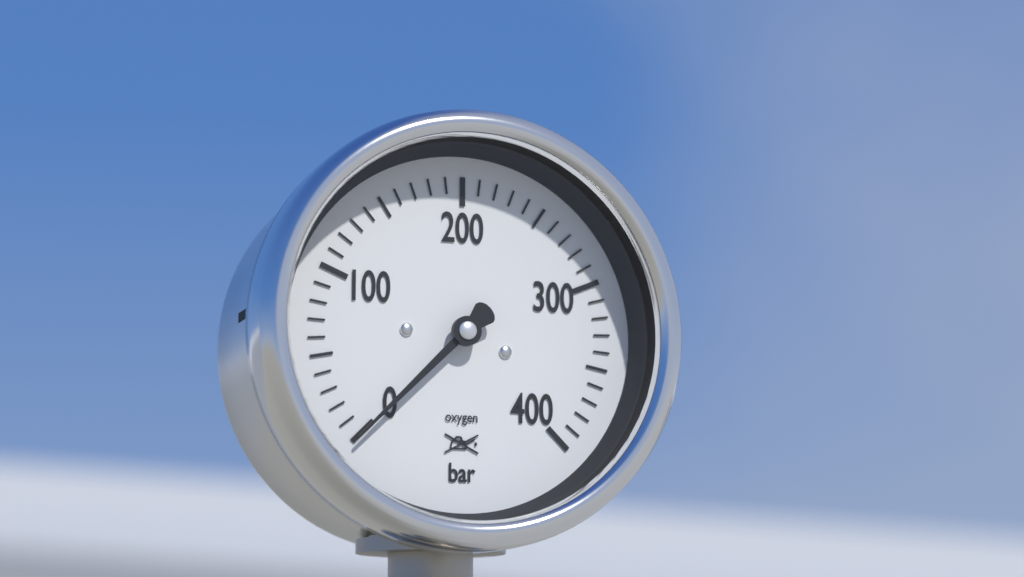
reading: 0 bar
